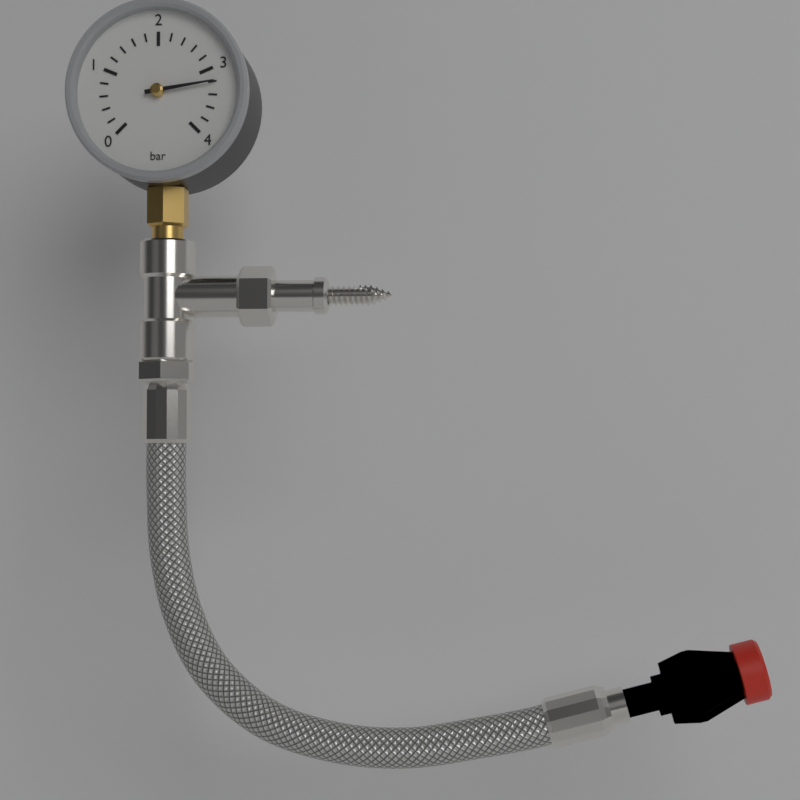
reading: 3.2 bar
